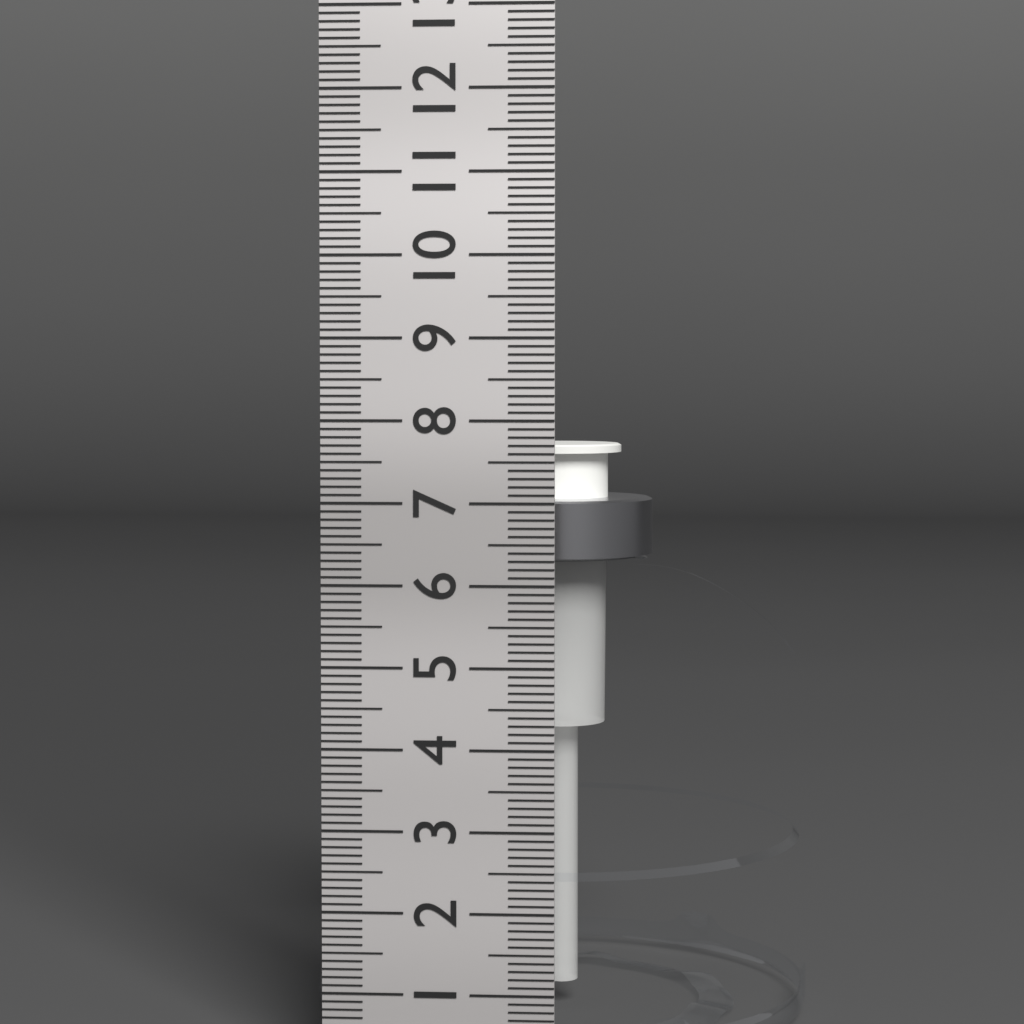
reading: 7.6 cm
